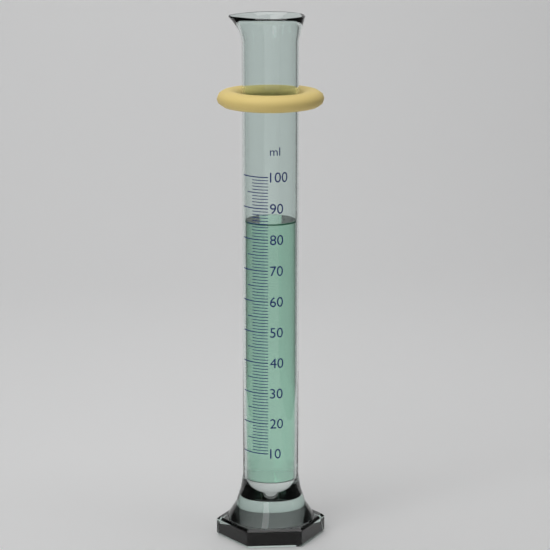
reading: 85 ml
